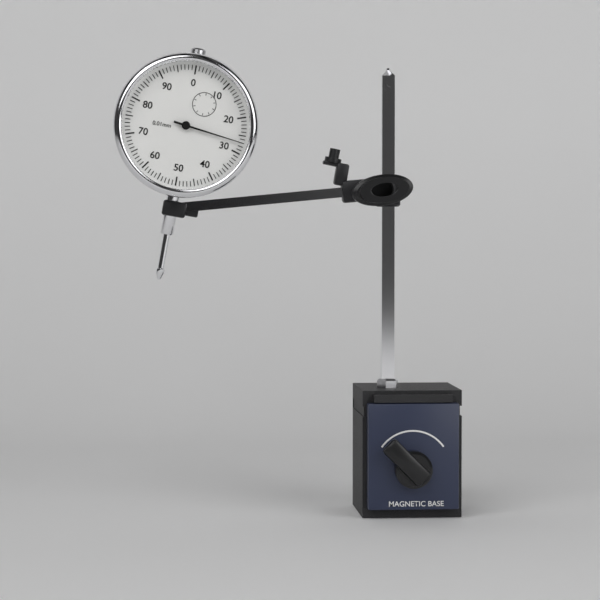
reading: 0.27 mm
